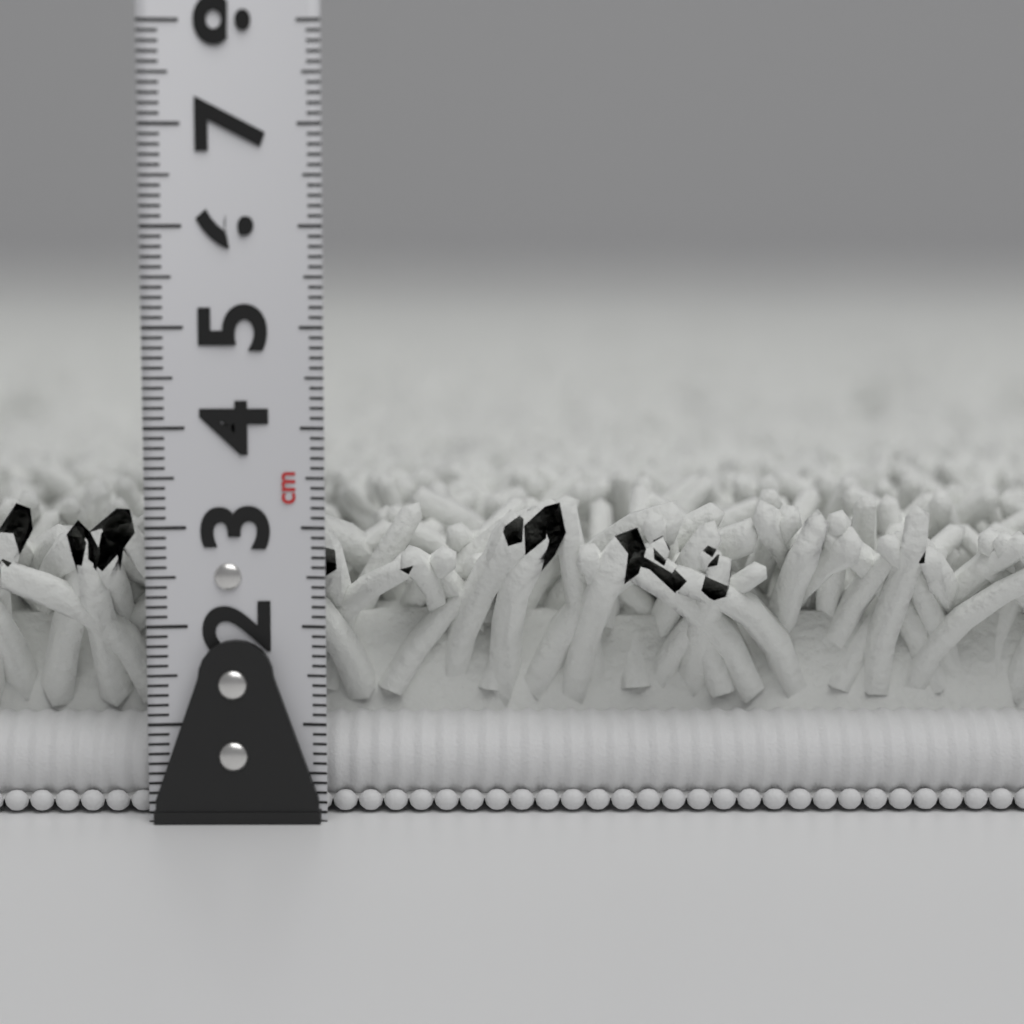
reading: 3.3 cm
